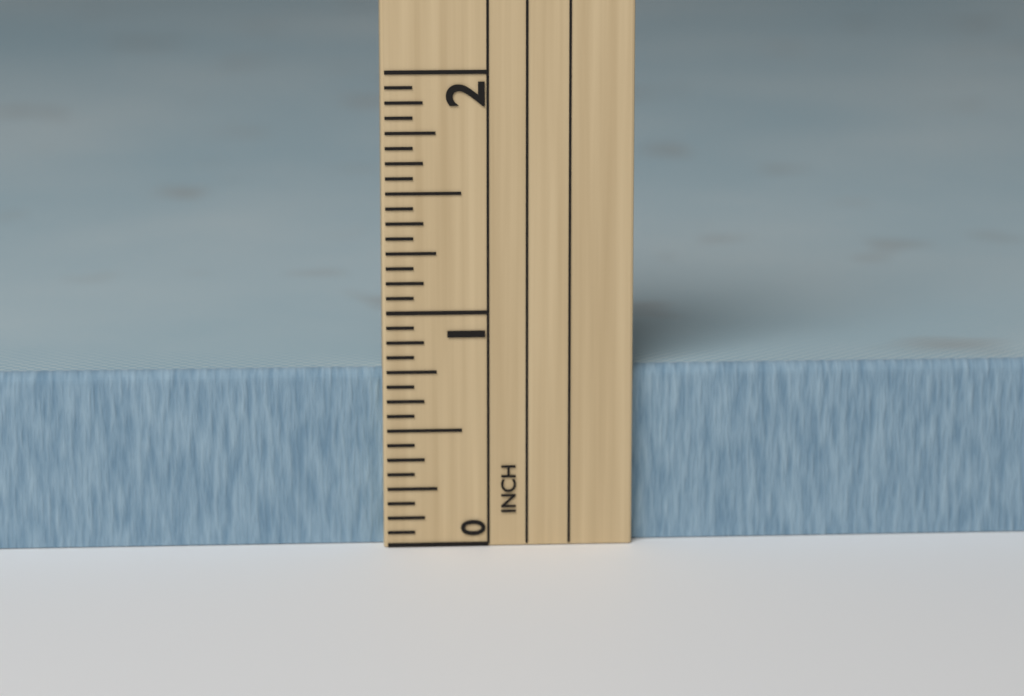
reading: 0.7500 in
